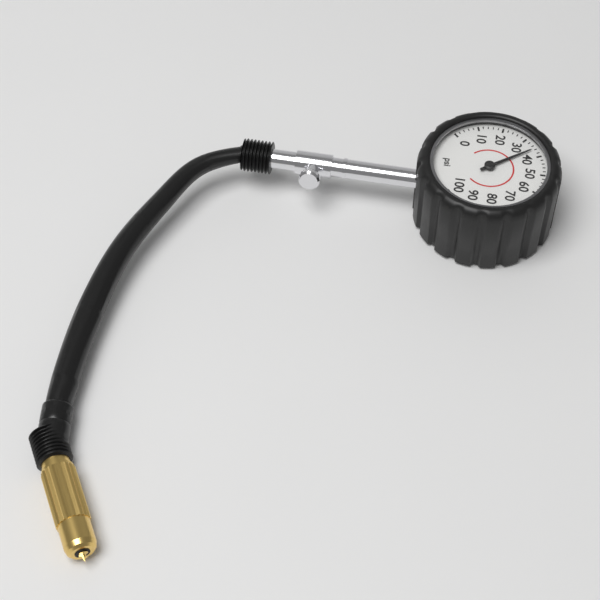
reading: 36 psi
